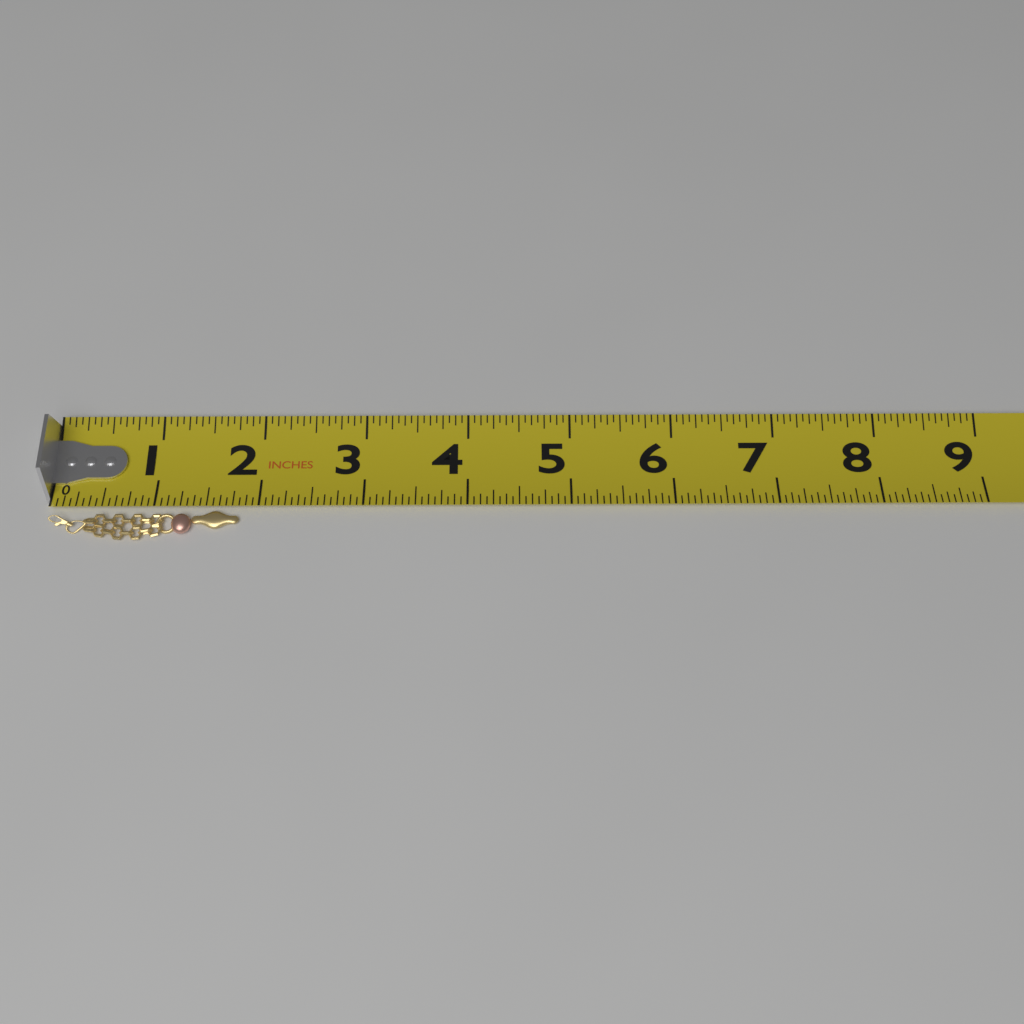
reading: 1.8125 in
